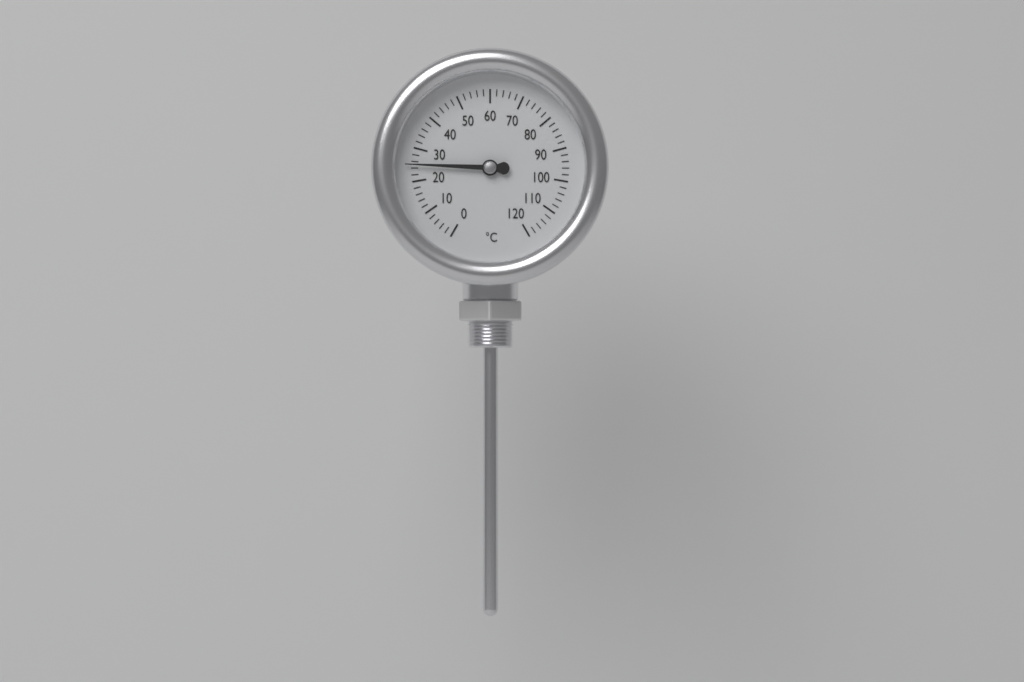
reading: 25 °C
